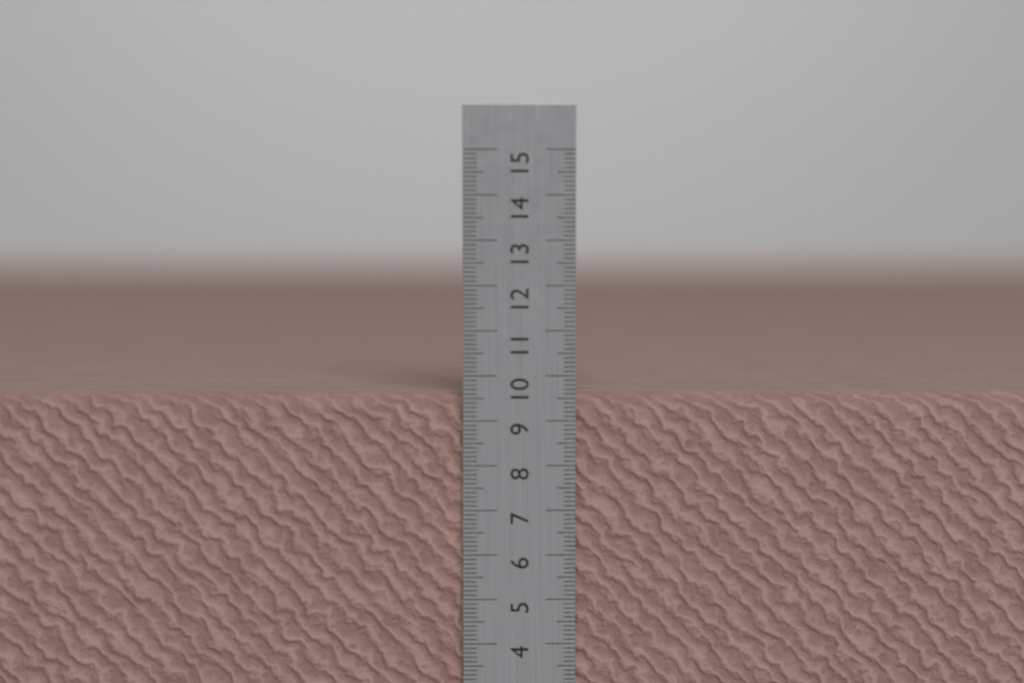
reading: 9.6 cm
